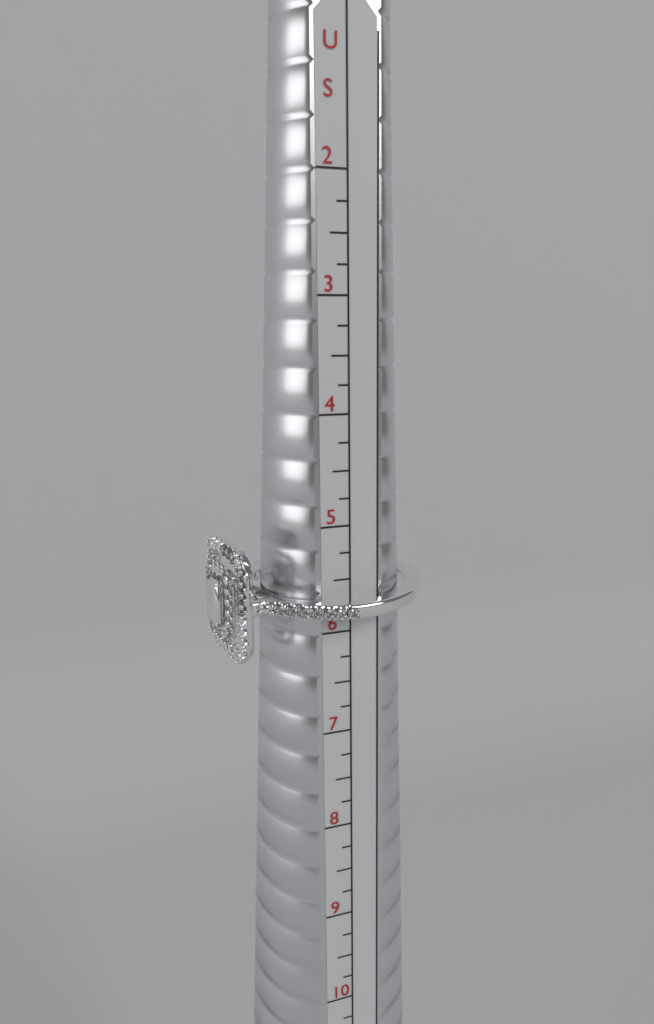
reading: 6.25 US
